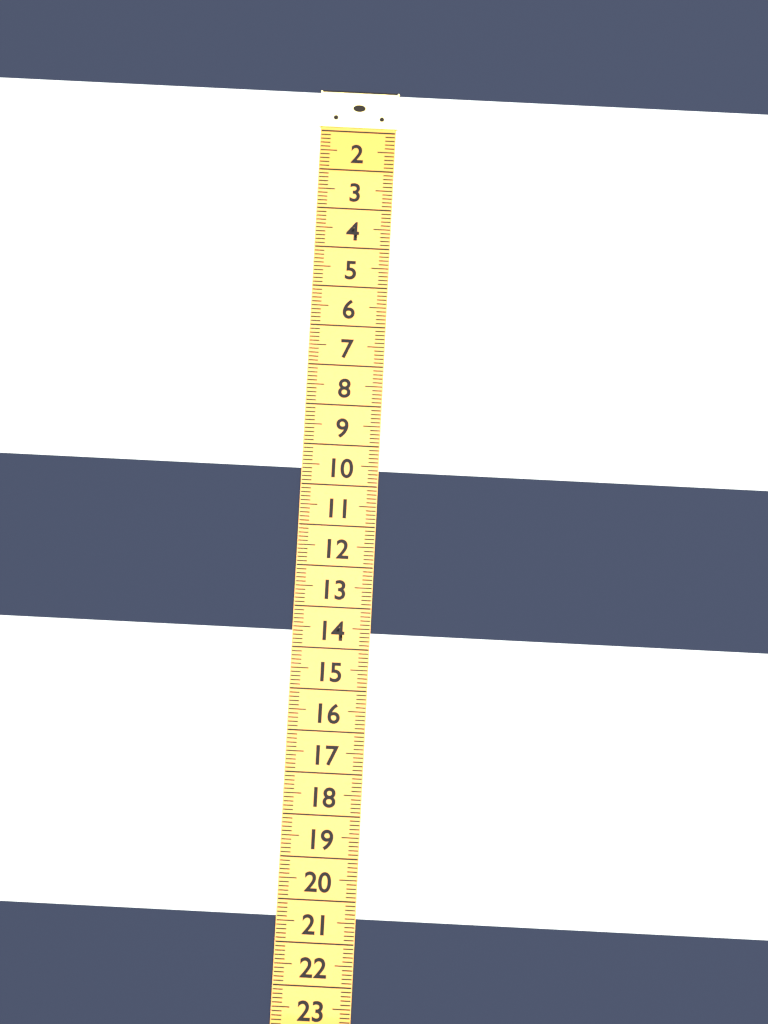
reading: 9.6 (no unit)
